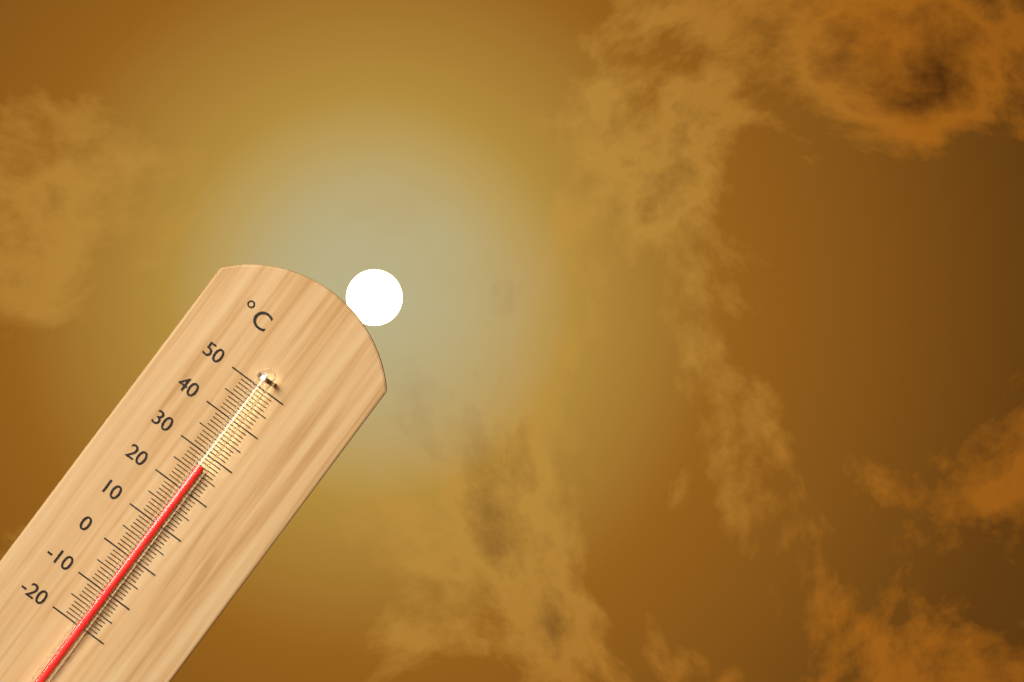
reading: 27 °C
